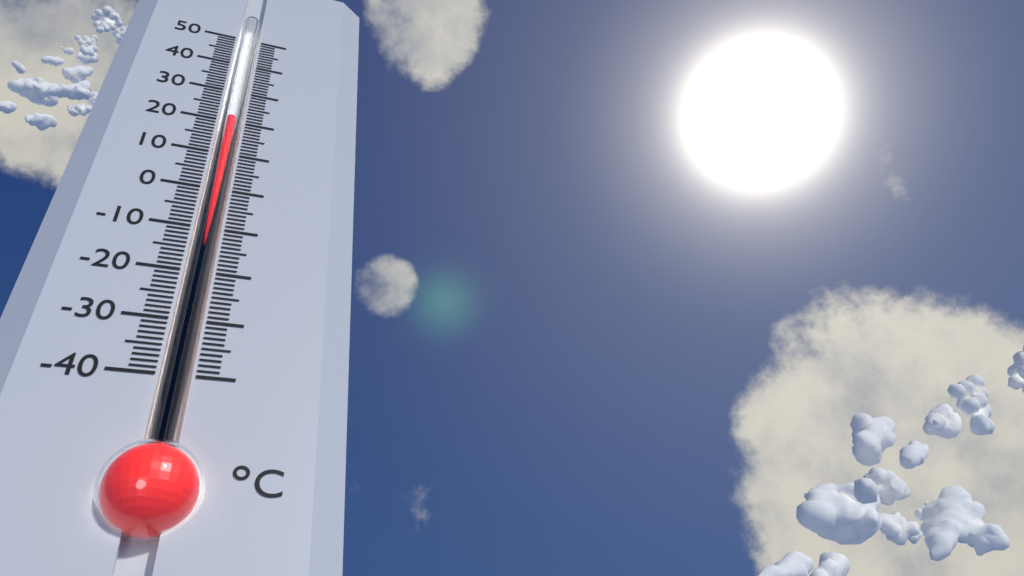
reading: 21 °C
